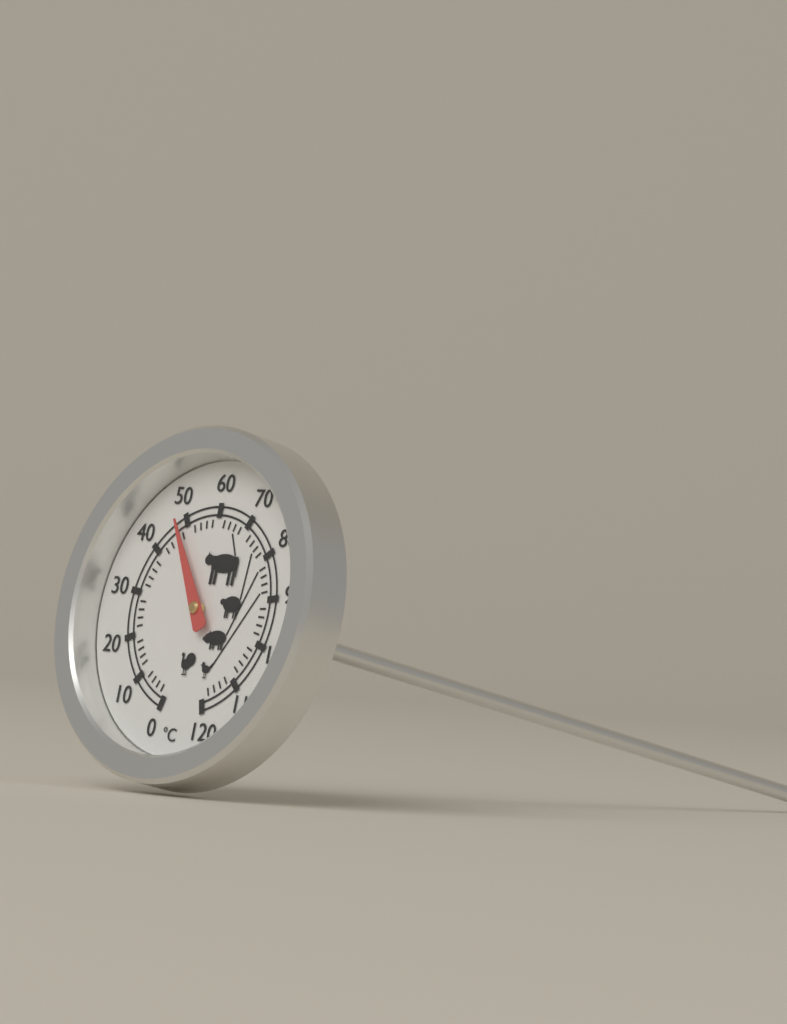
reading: 48 °C
